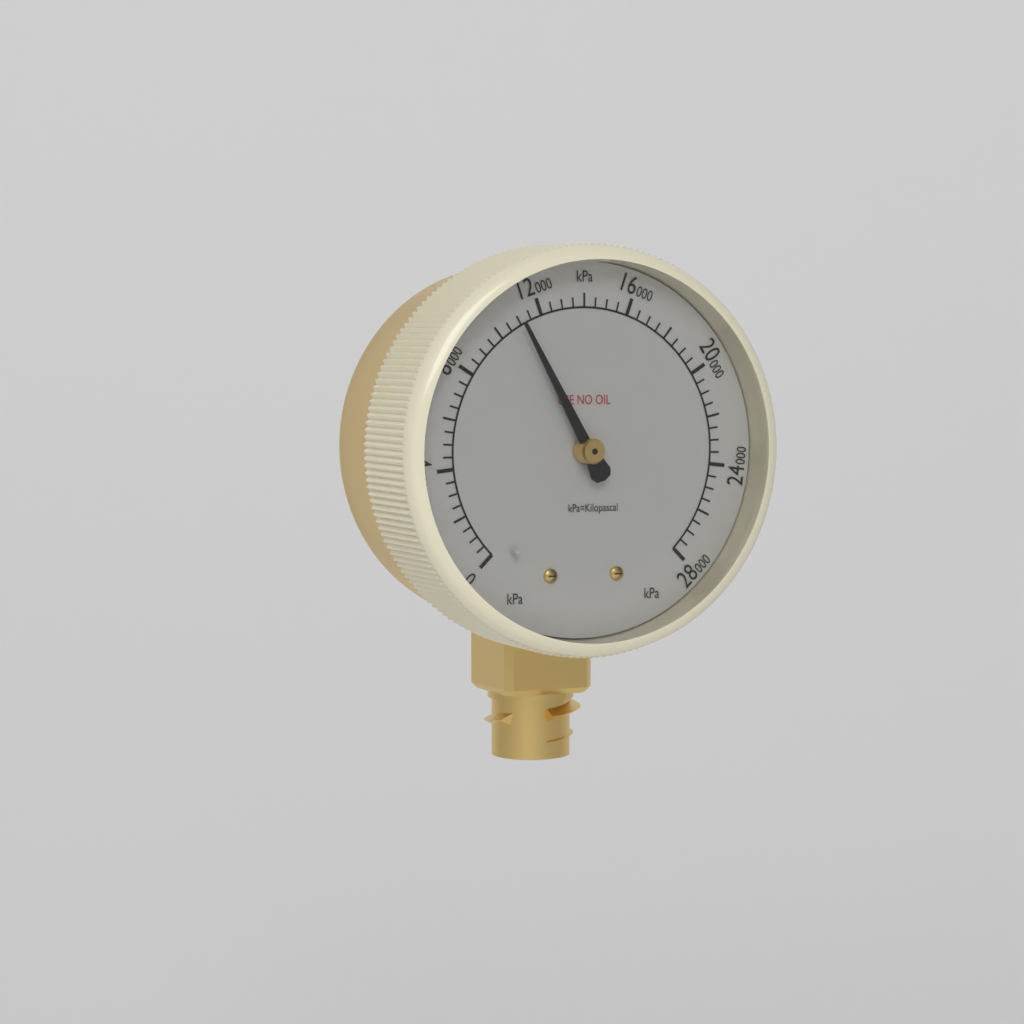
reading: 11000 kPa
